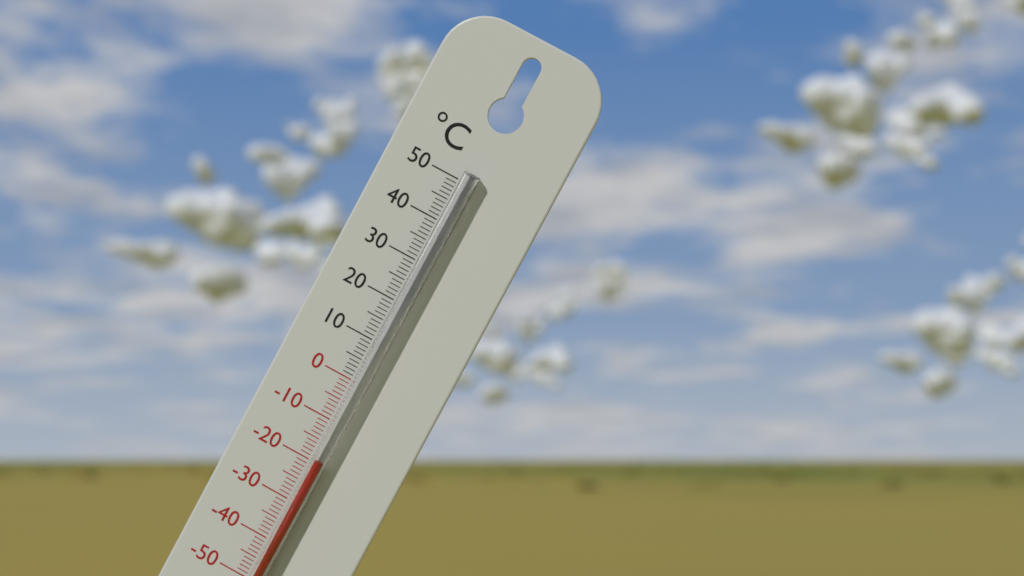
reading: -19 °C
